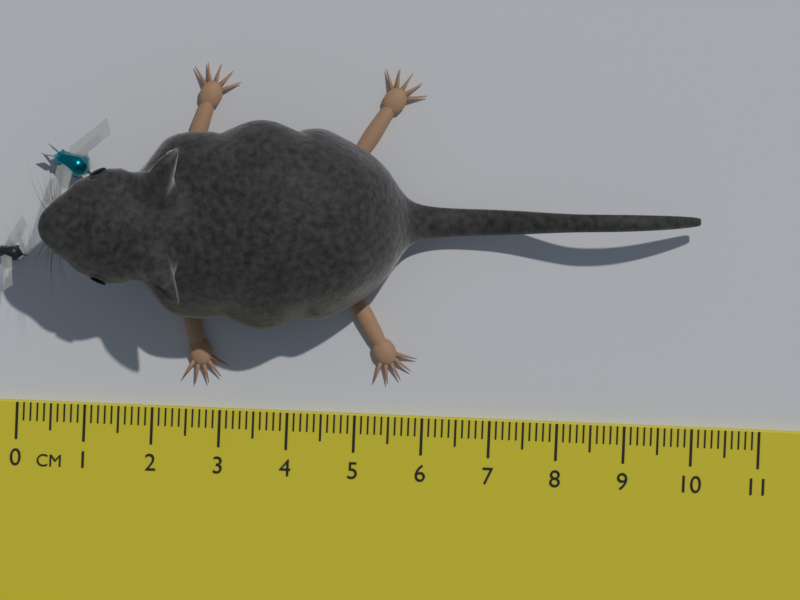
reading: 10.0 cm
